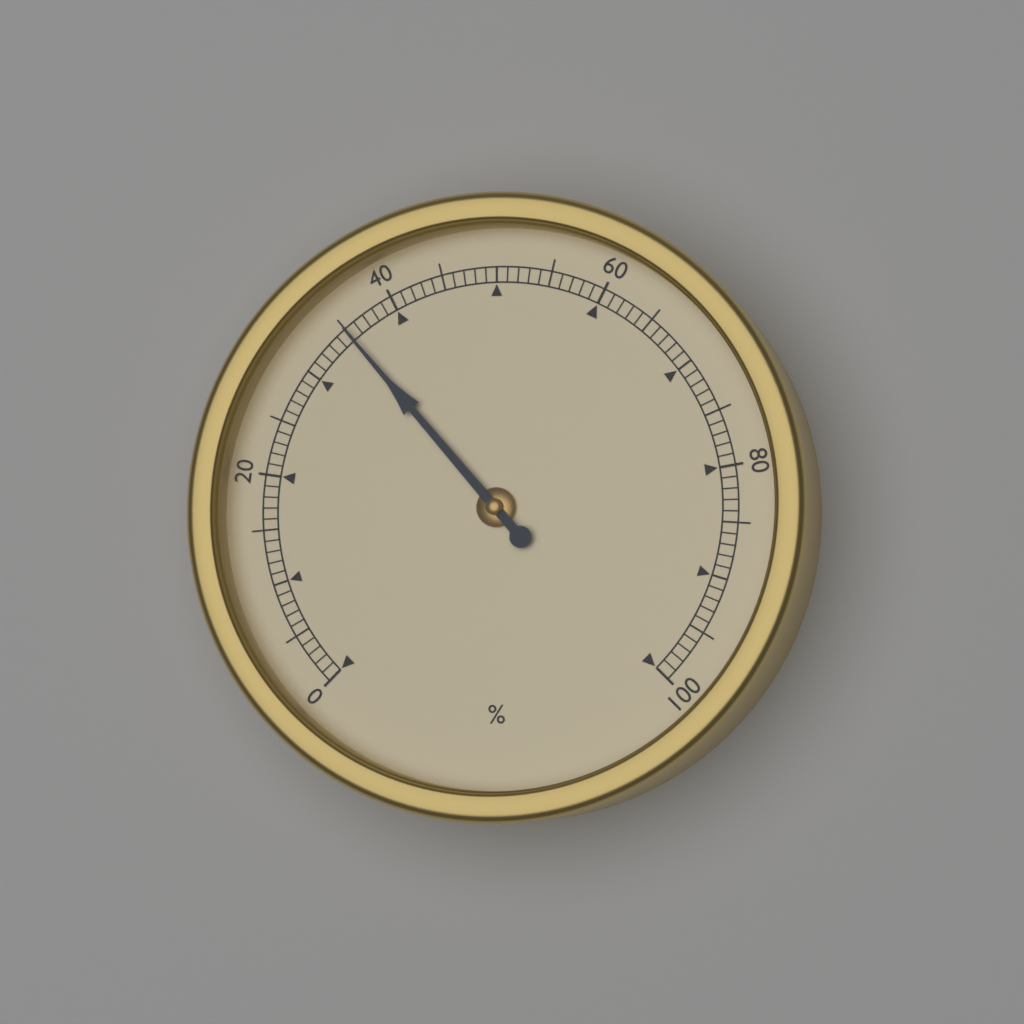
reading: 35 %
